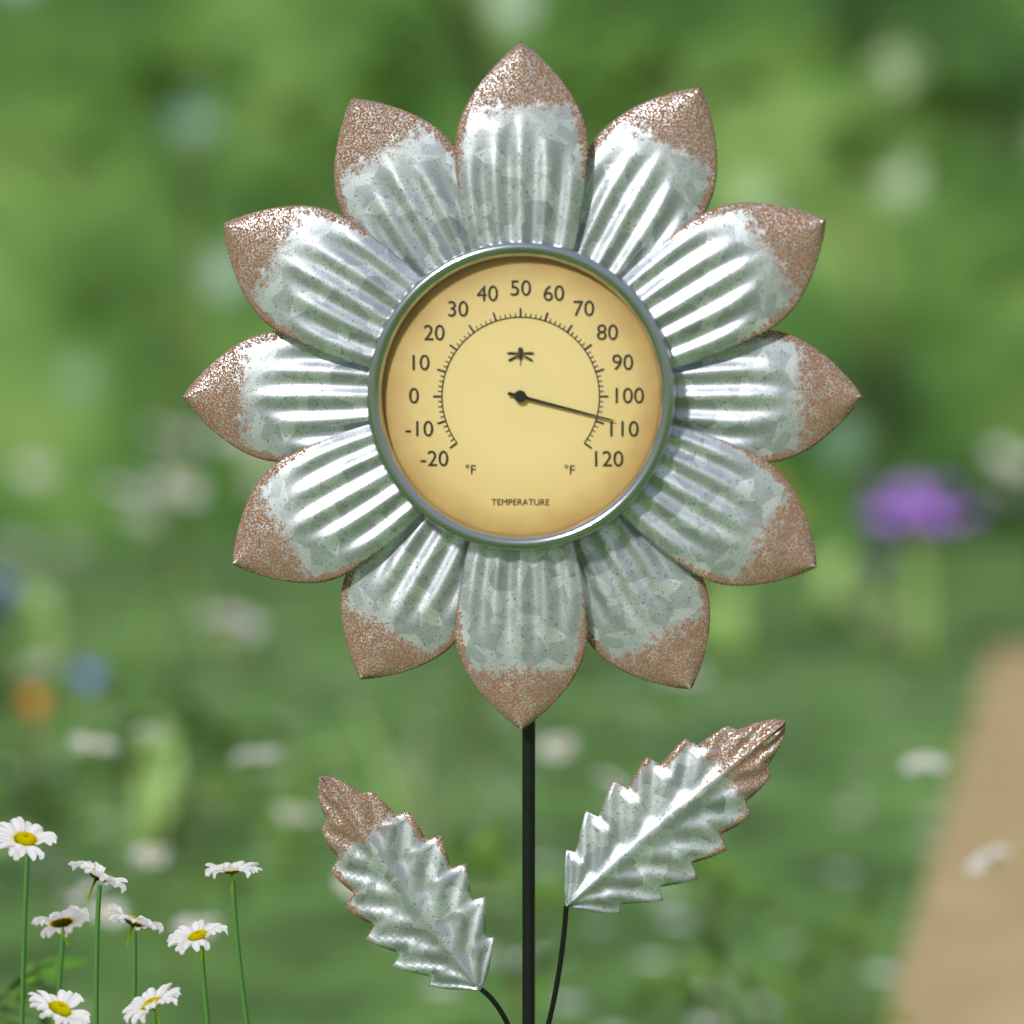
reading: 108 °F
